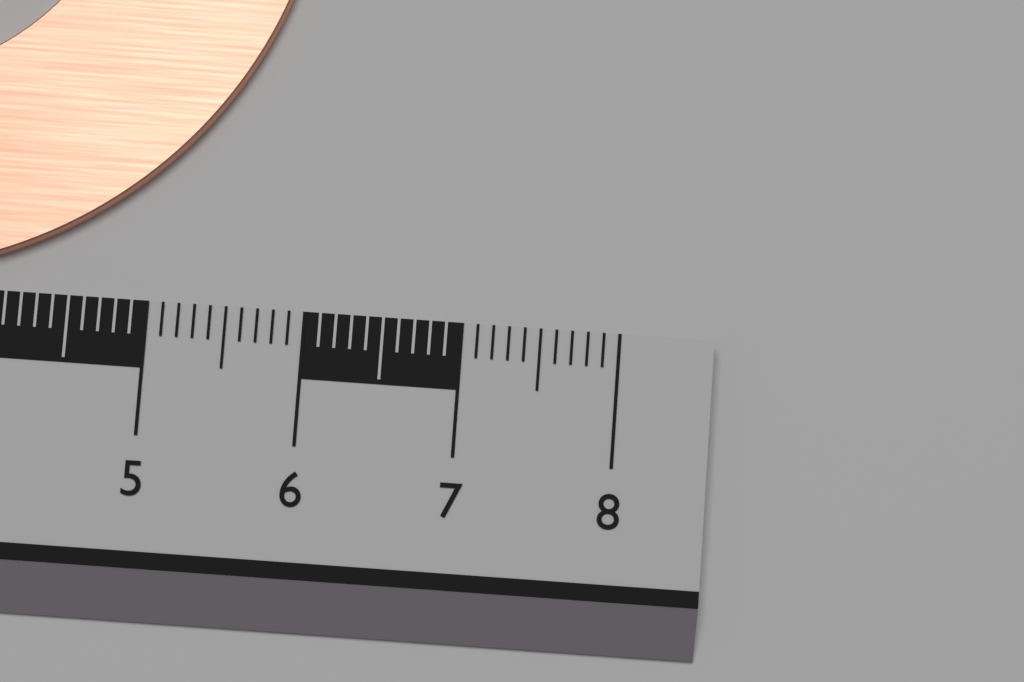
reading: 5.9 cm
